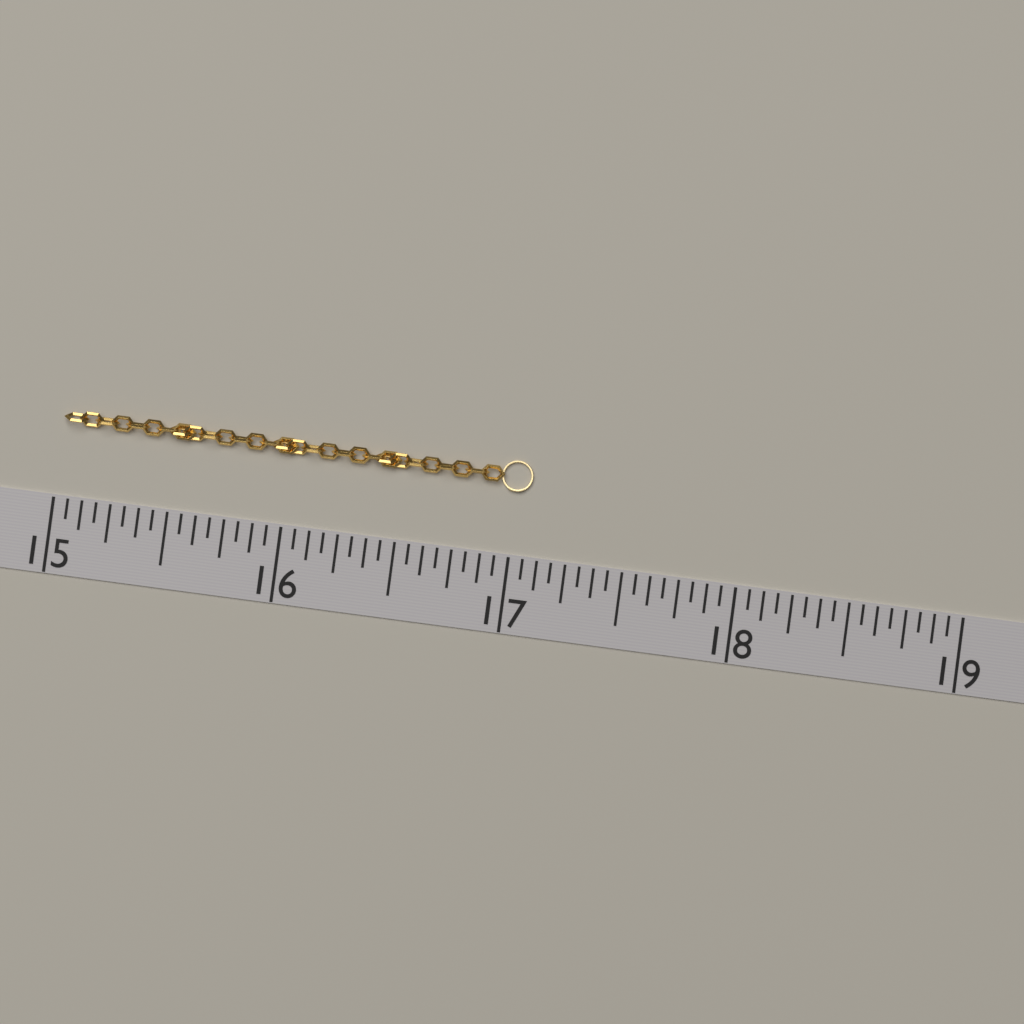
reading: 17.0625 (no unit)
